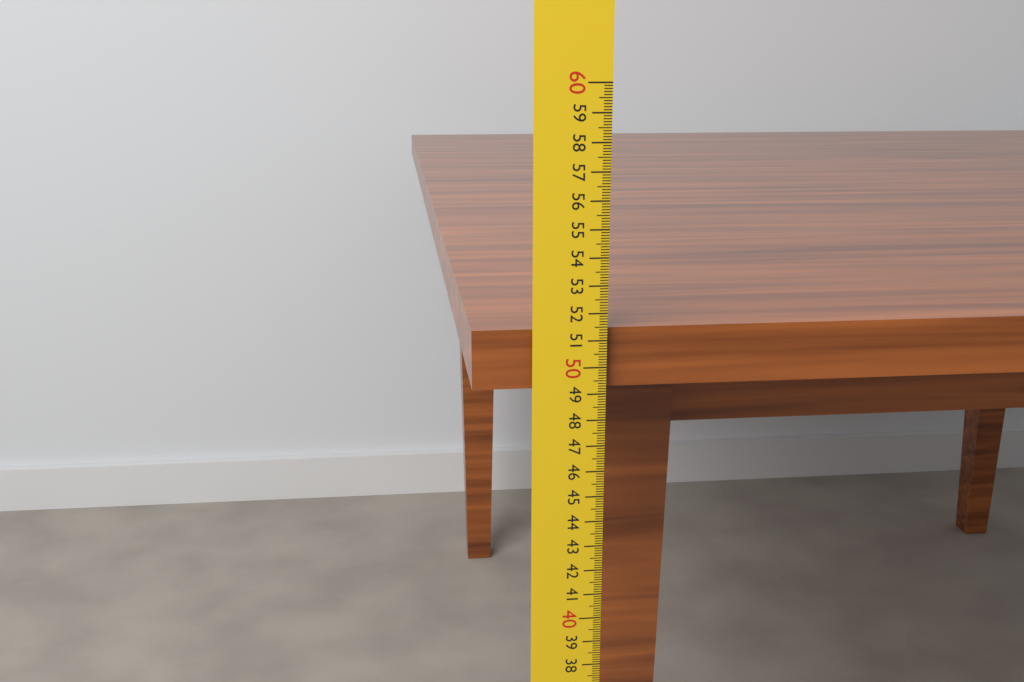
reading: 51.4 cm
